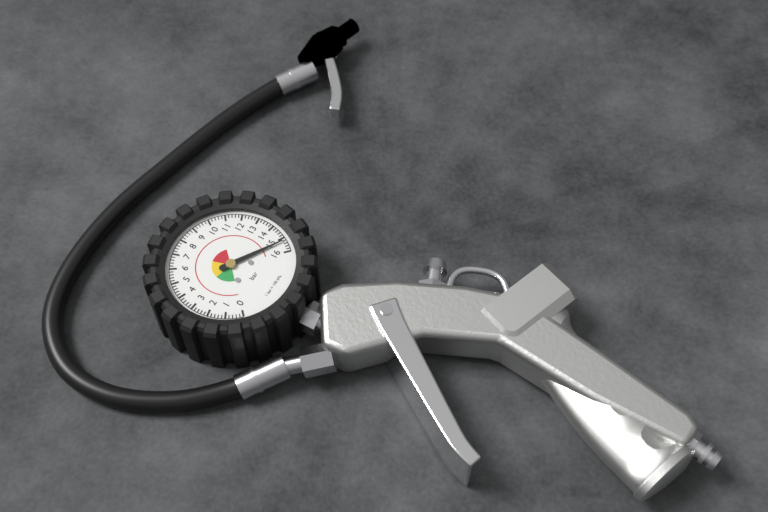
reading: 15.2 bar
